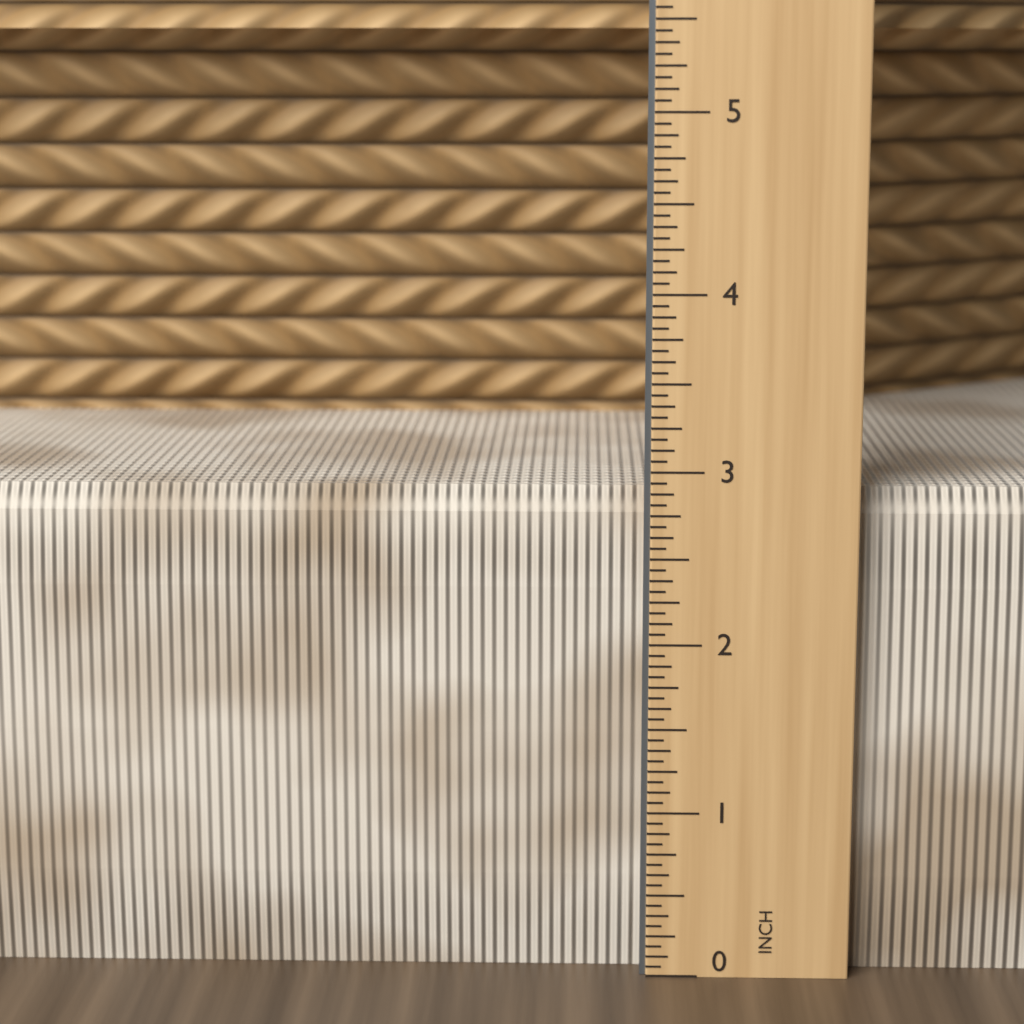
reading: 2.8750 in
